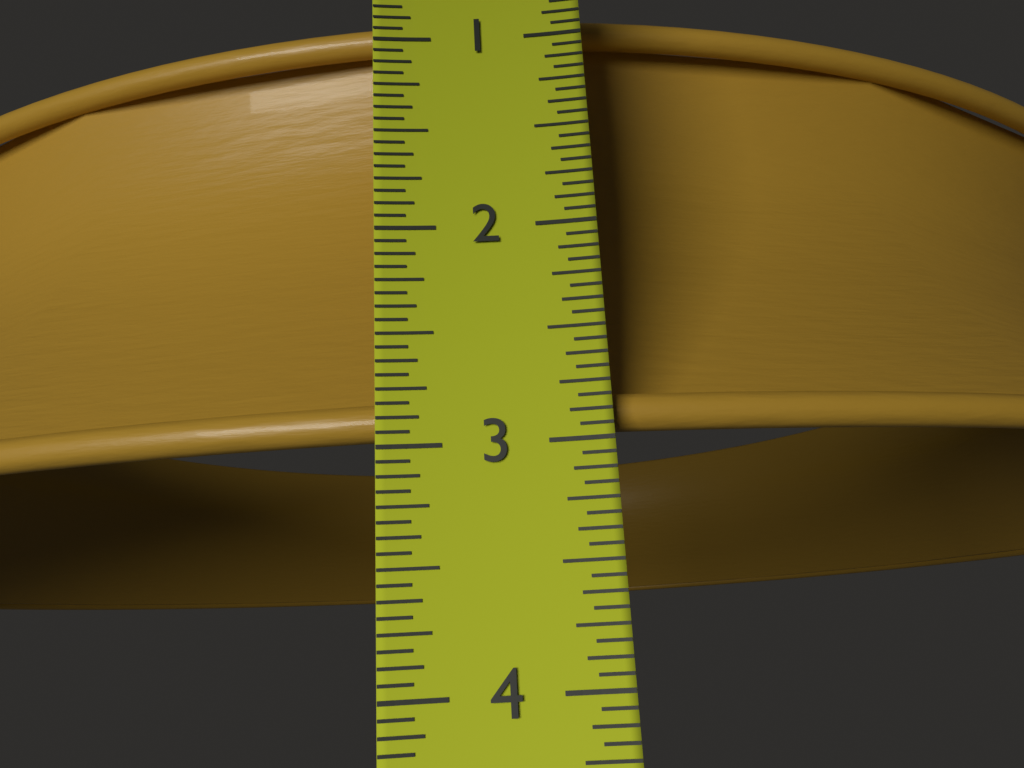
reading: 2.9375 in
